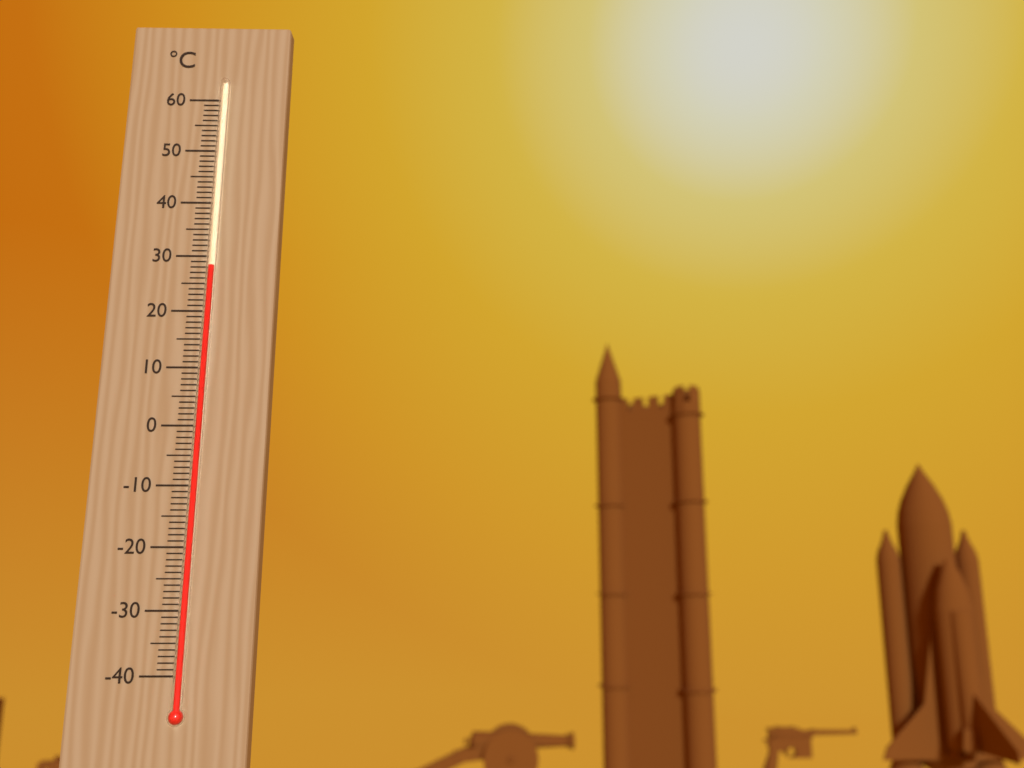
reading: 28 °C
